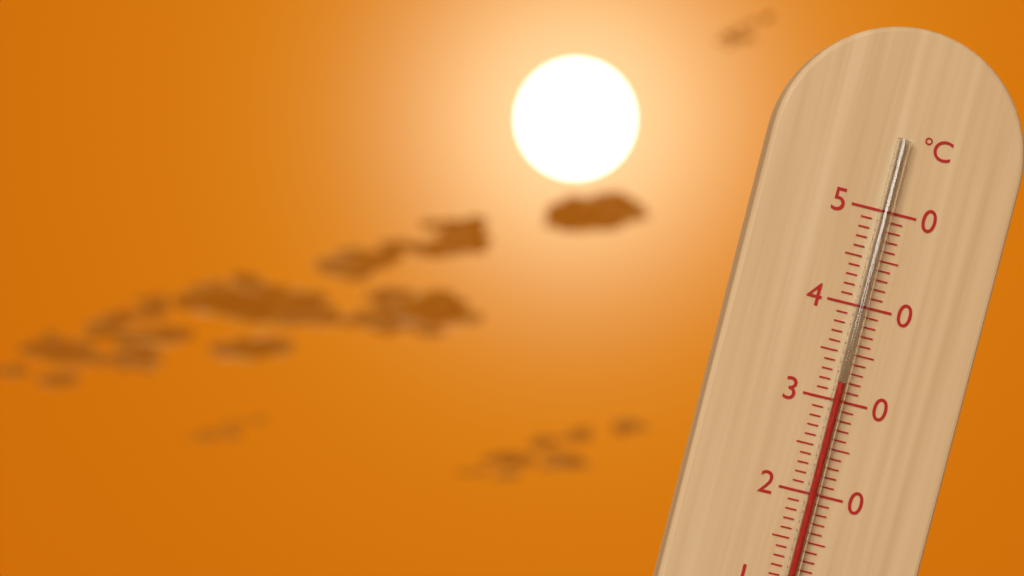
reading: 32 °C
